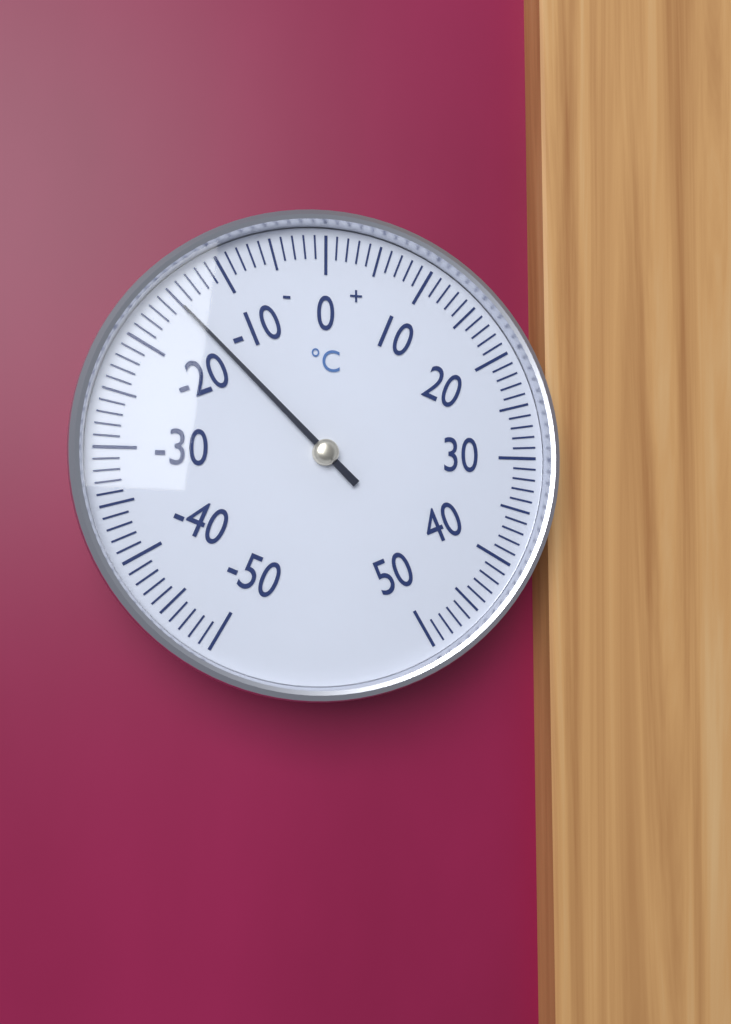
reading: -15 °C
